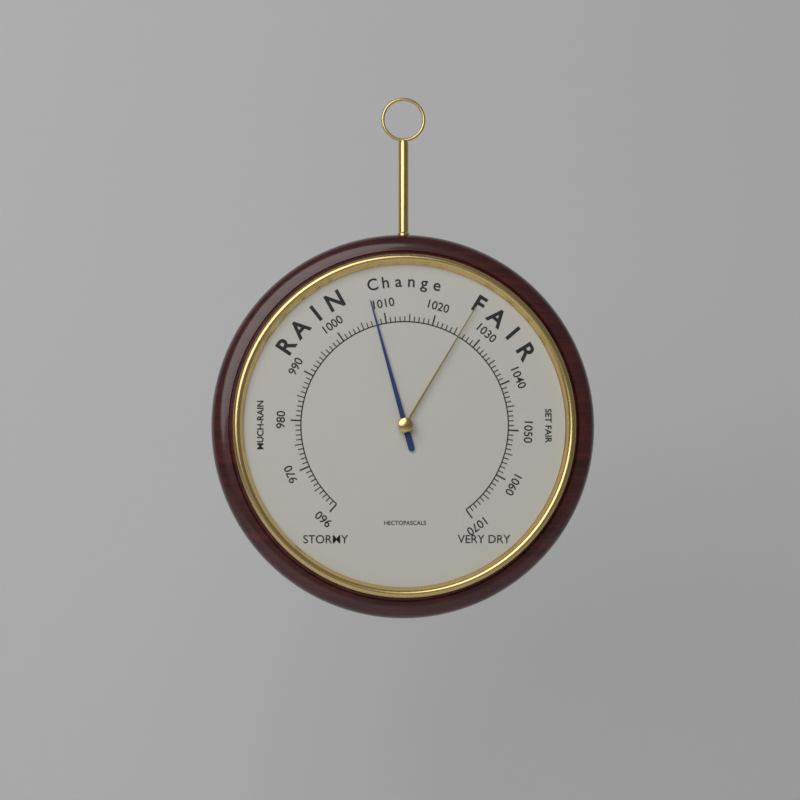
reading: 1008 hPa
